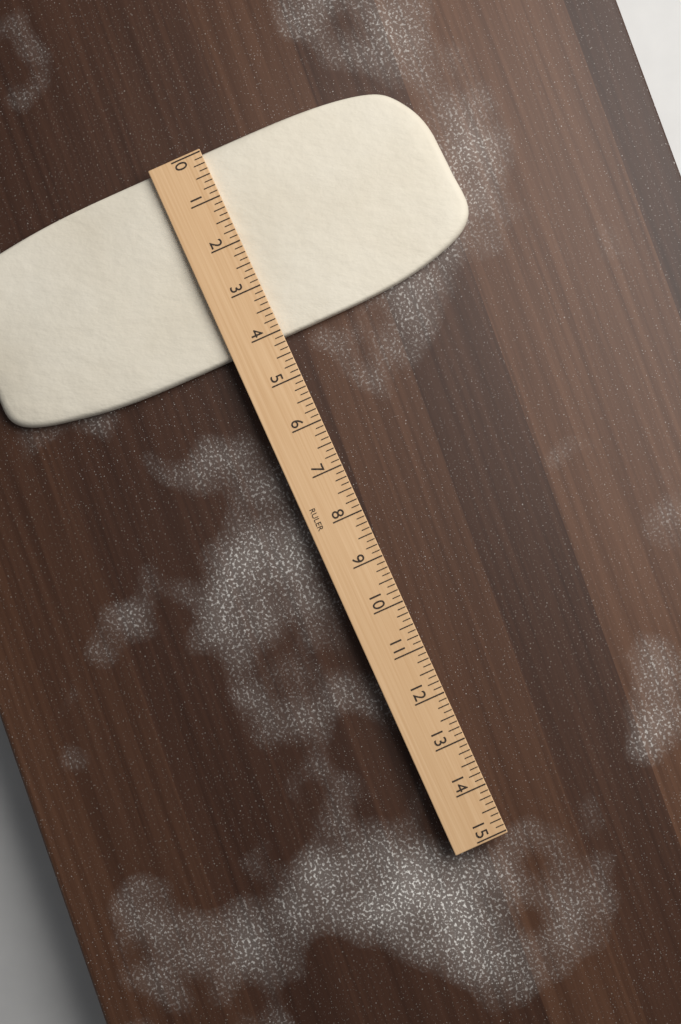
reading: 4.125 (no unit)
